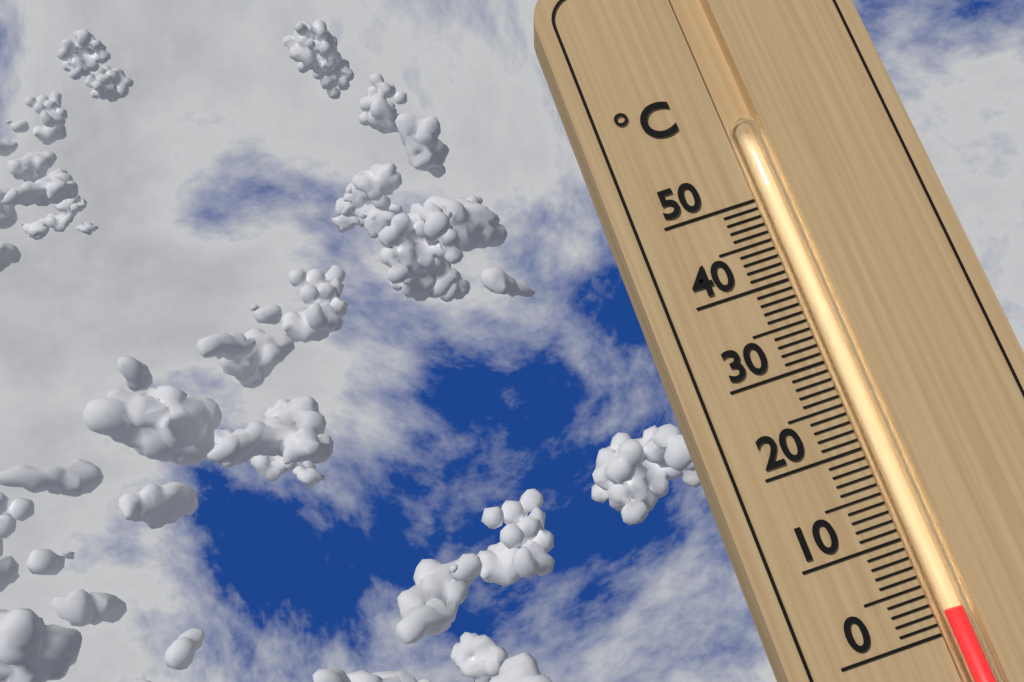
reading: 2 °C
